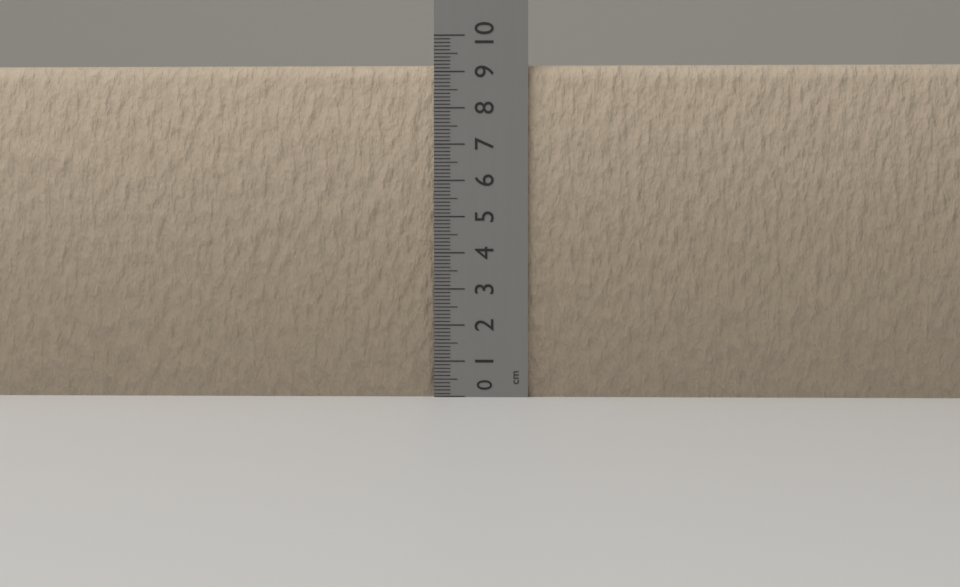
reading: 9.2 cm
